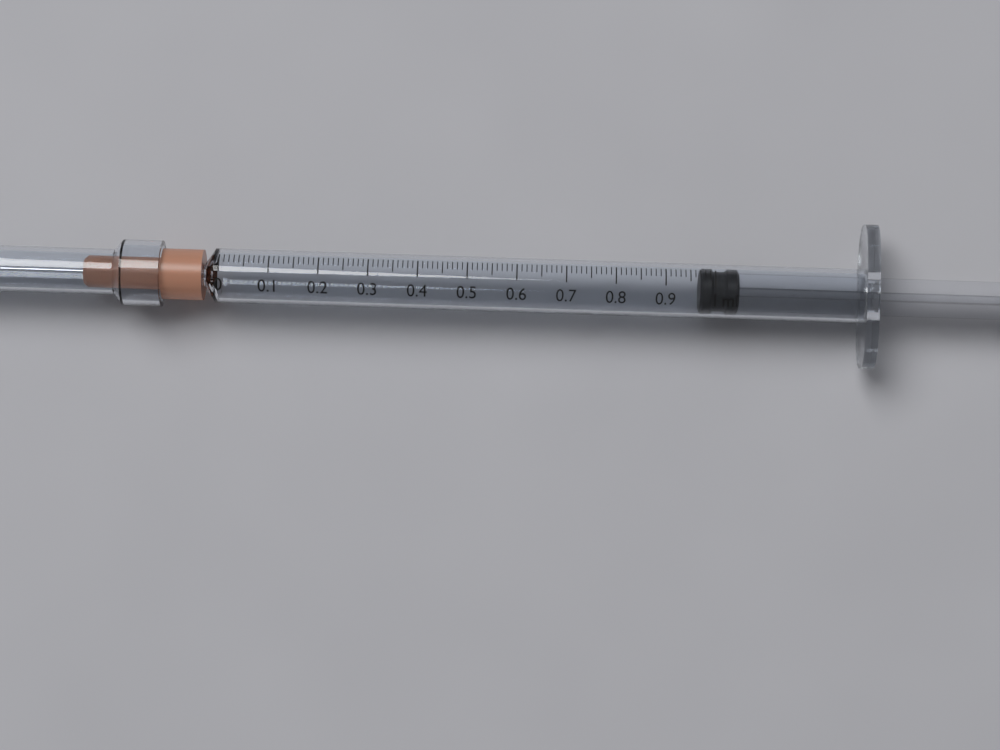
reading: 0.97 ml
